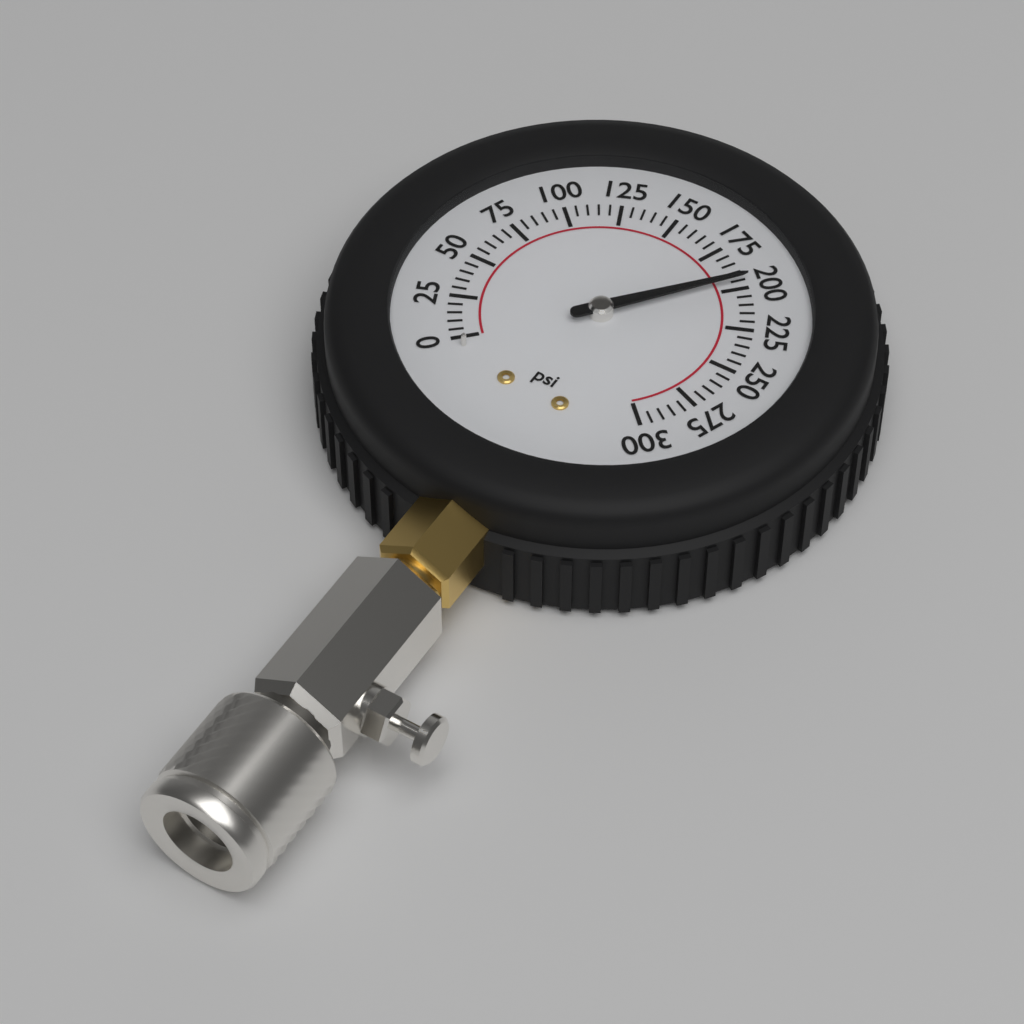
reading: 195 psi
